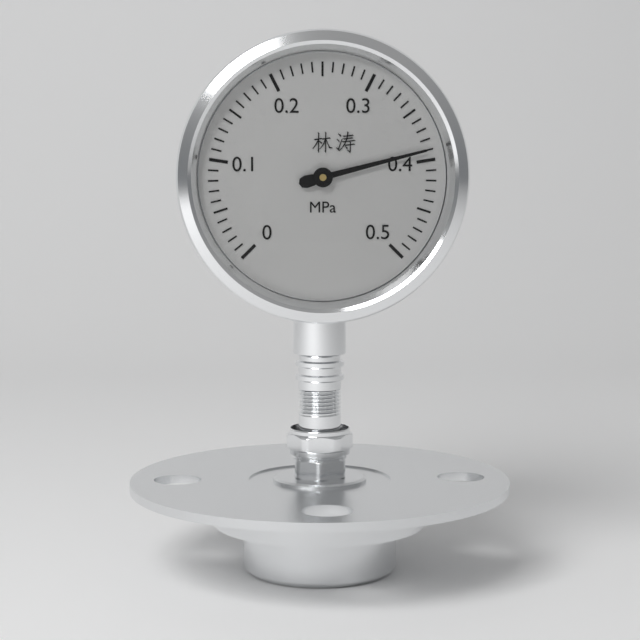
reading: 0.39 MPa
